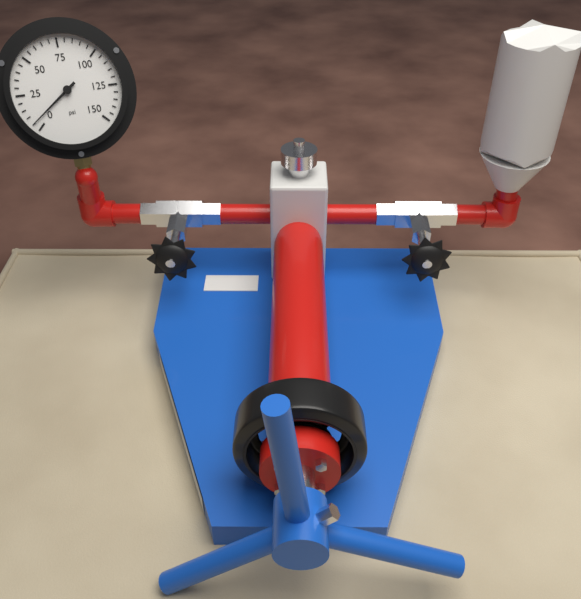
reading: 5 psi
